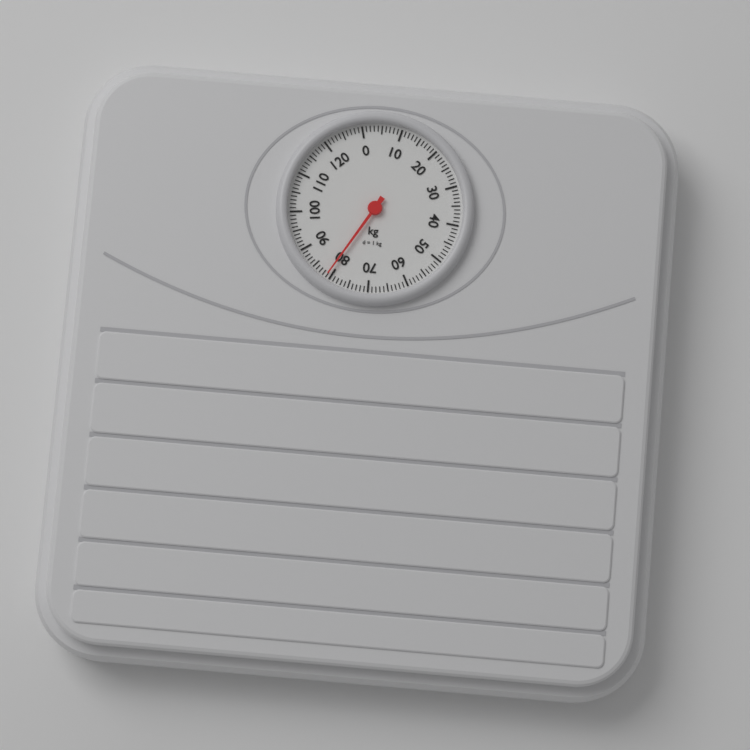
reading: 81 kg
